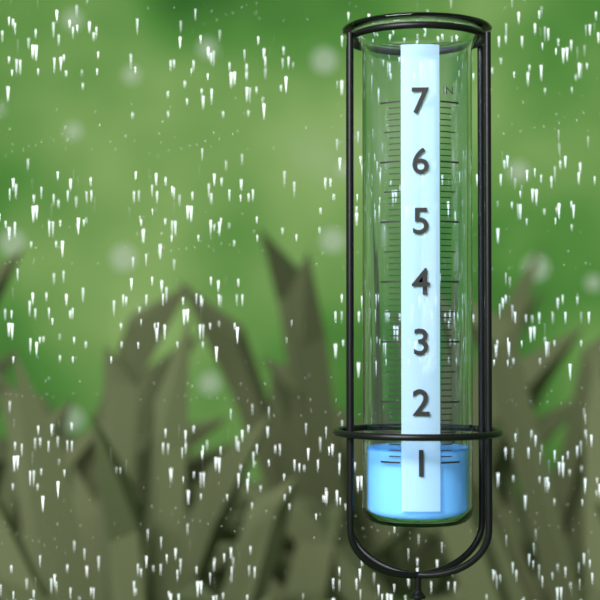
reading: 1.2 in
